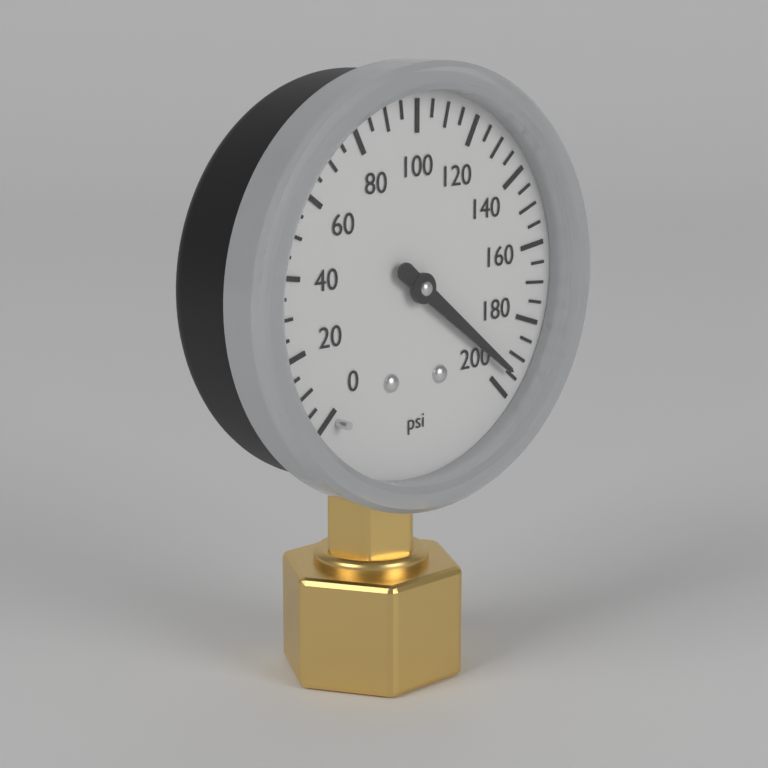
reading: 195 psi
